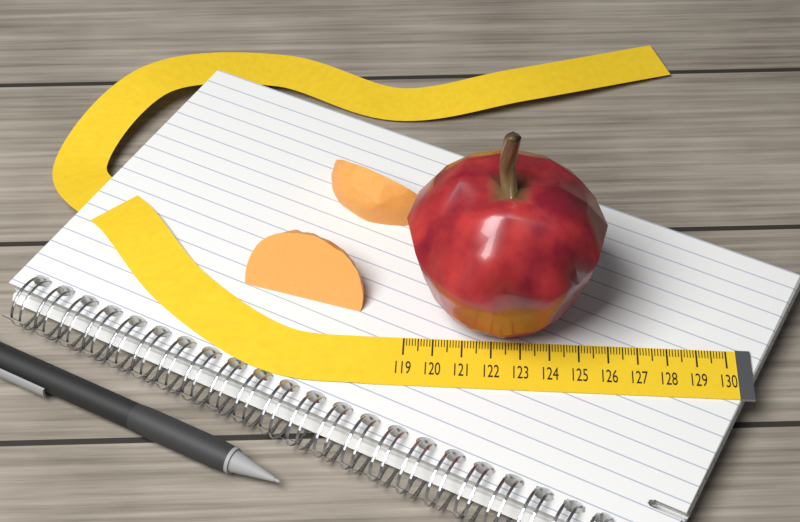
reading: 125.7 (no unit)
